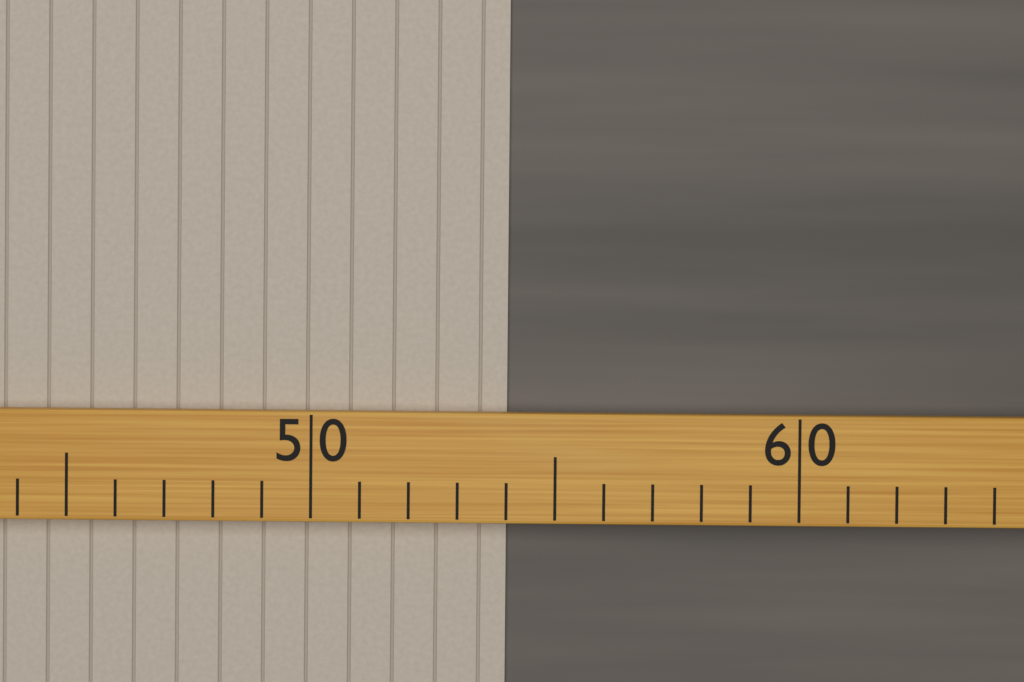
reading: 54 (no unit)
